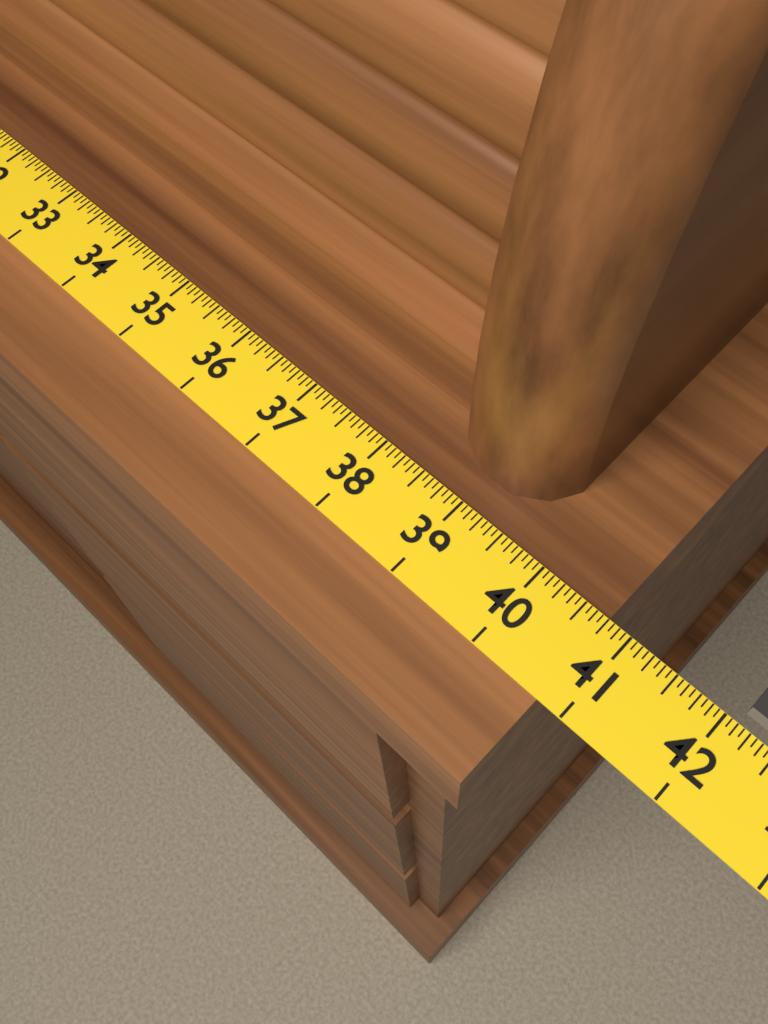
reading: 40.7500 (no unit)
